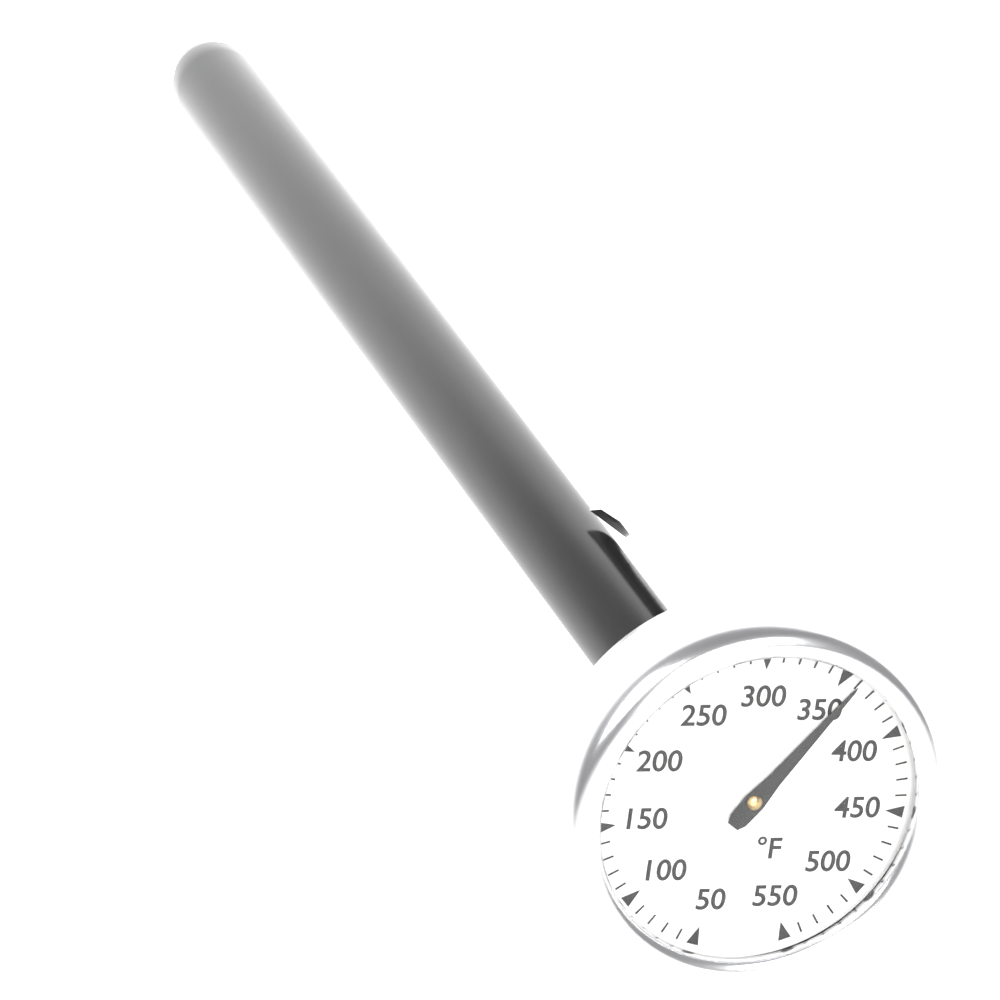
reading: 360 °F
